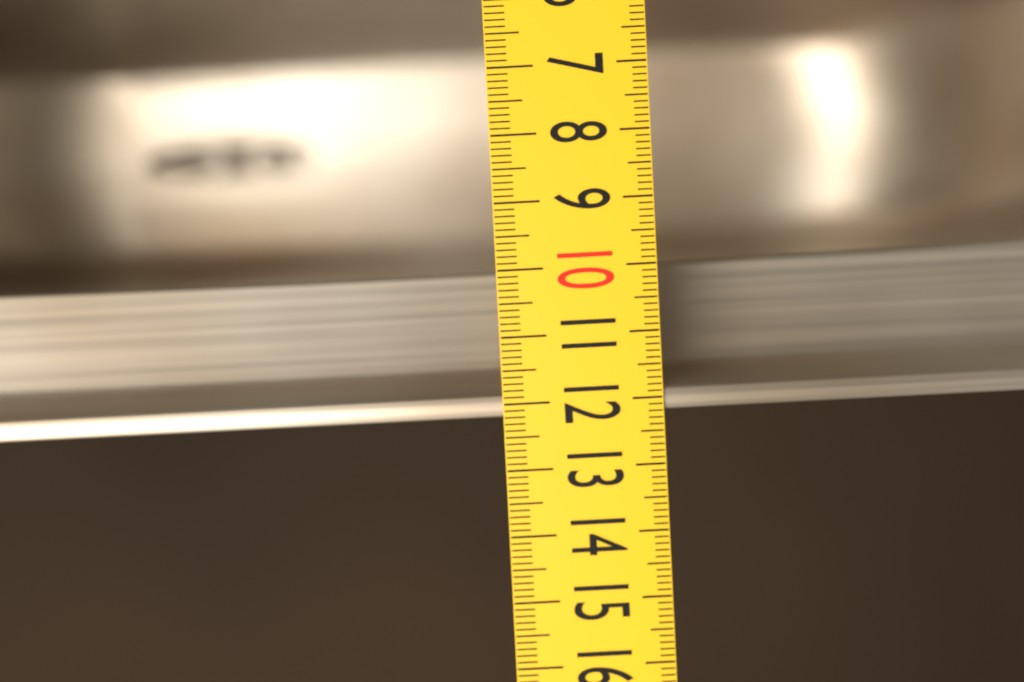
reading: 12.2 (no unit)
